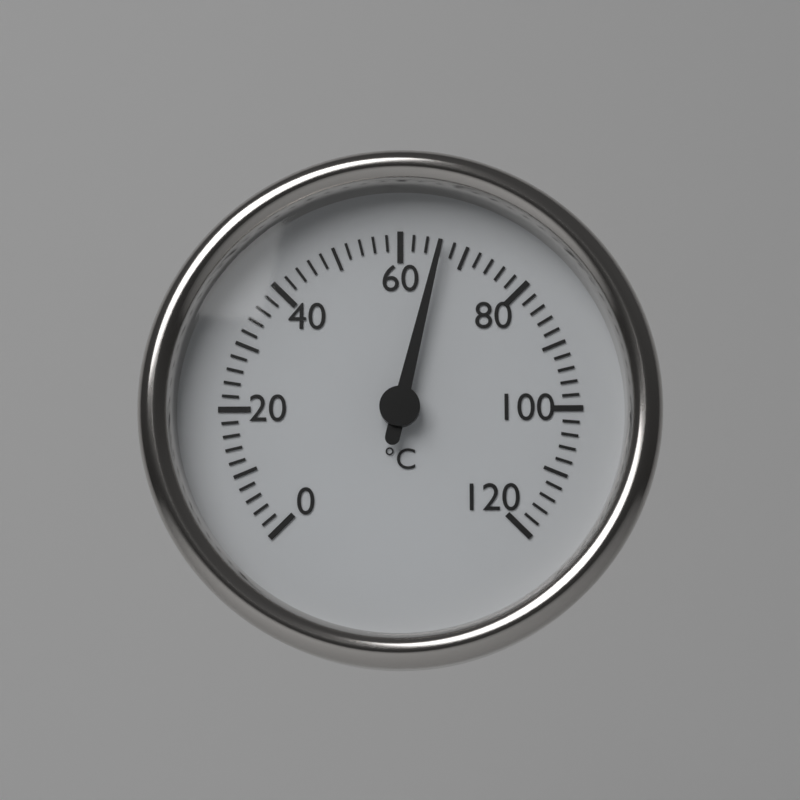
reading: 66 °C
